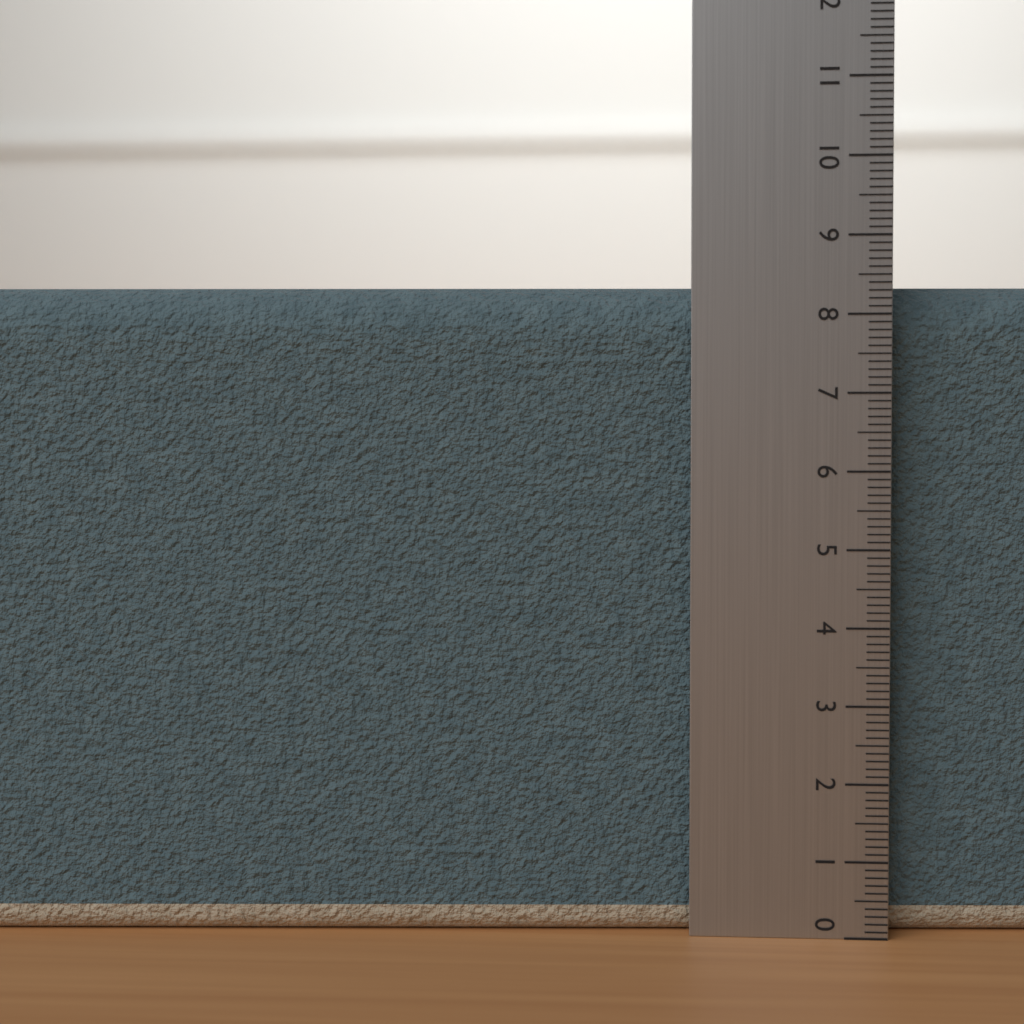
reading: 8.4 (no unit)
